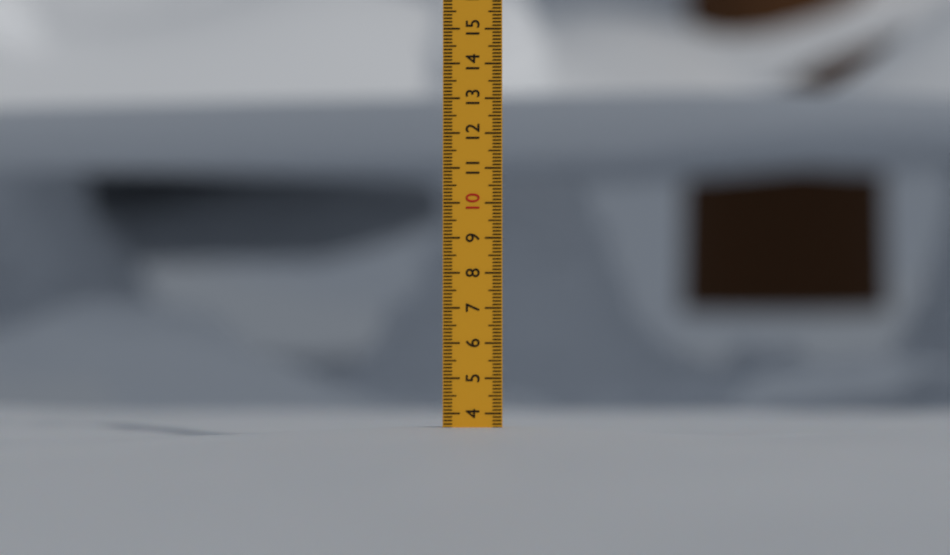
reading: 3.6 (no unit)
